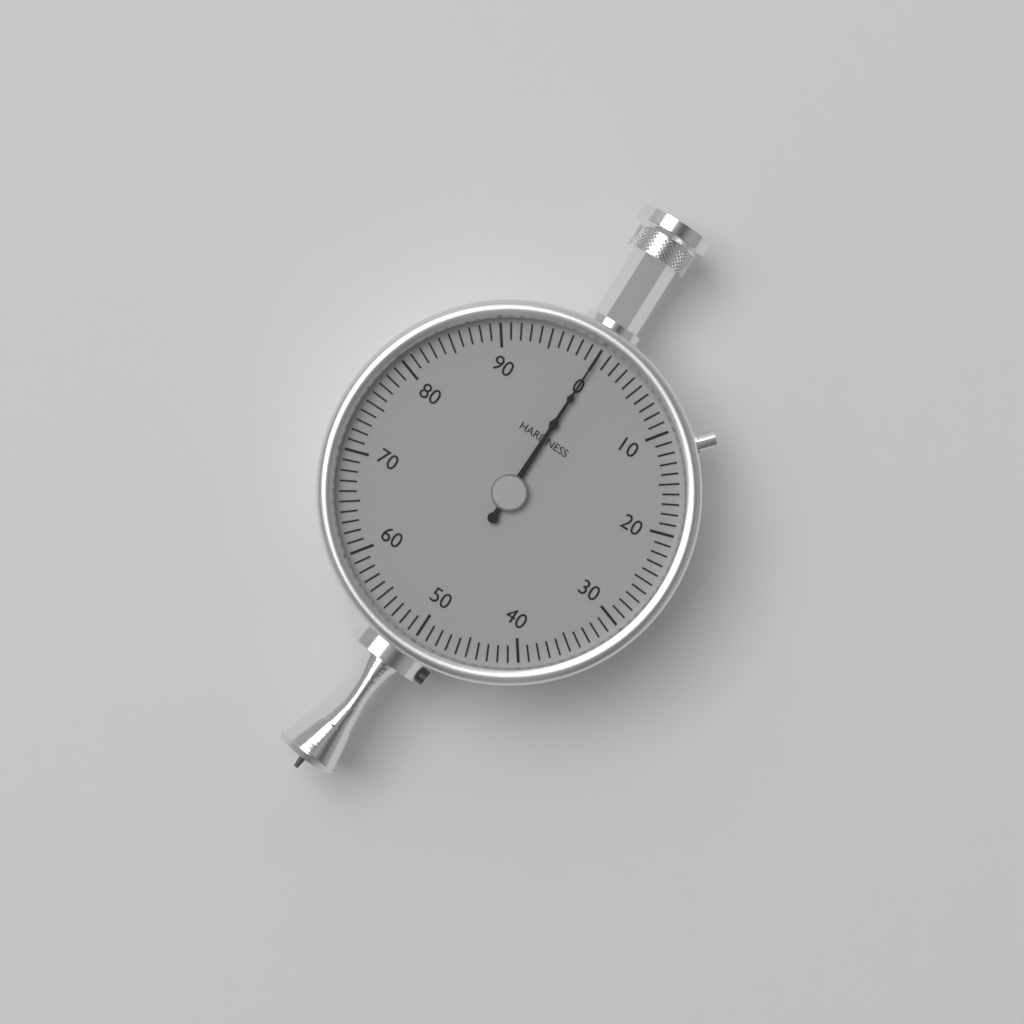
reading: 0 (no unit)
